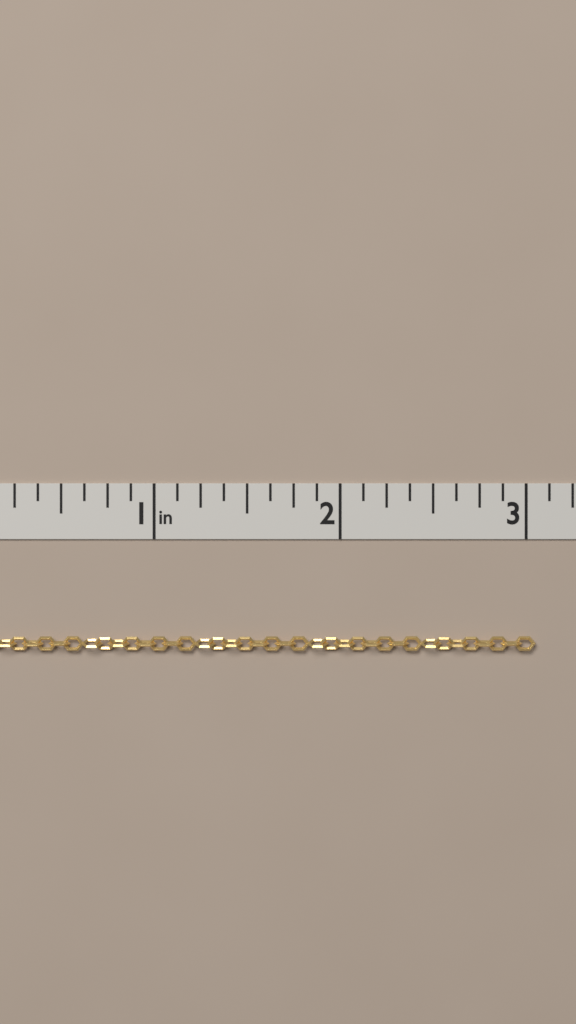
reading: 3.050 in
